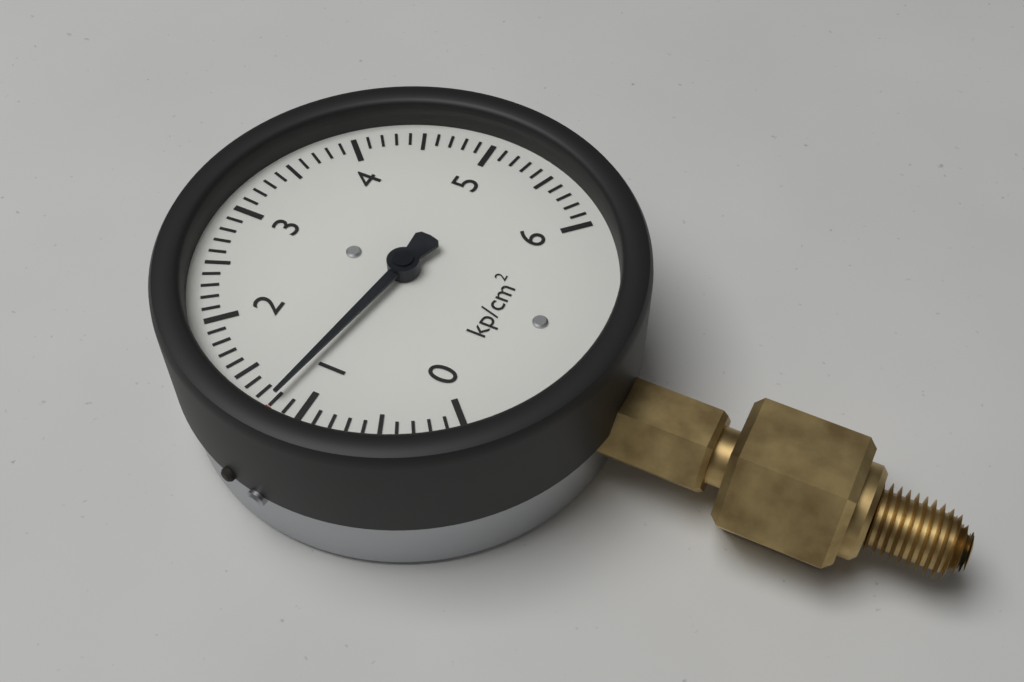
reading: 1.2 kp/cm²
